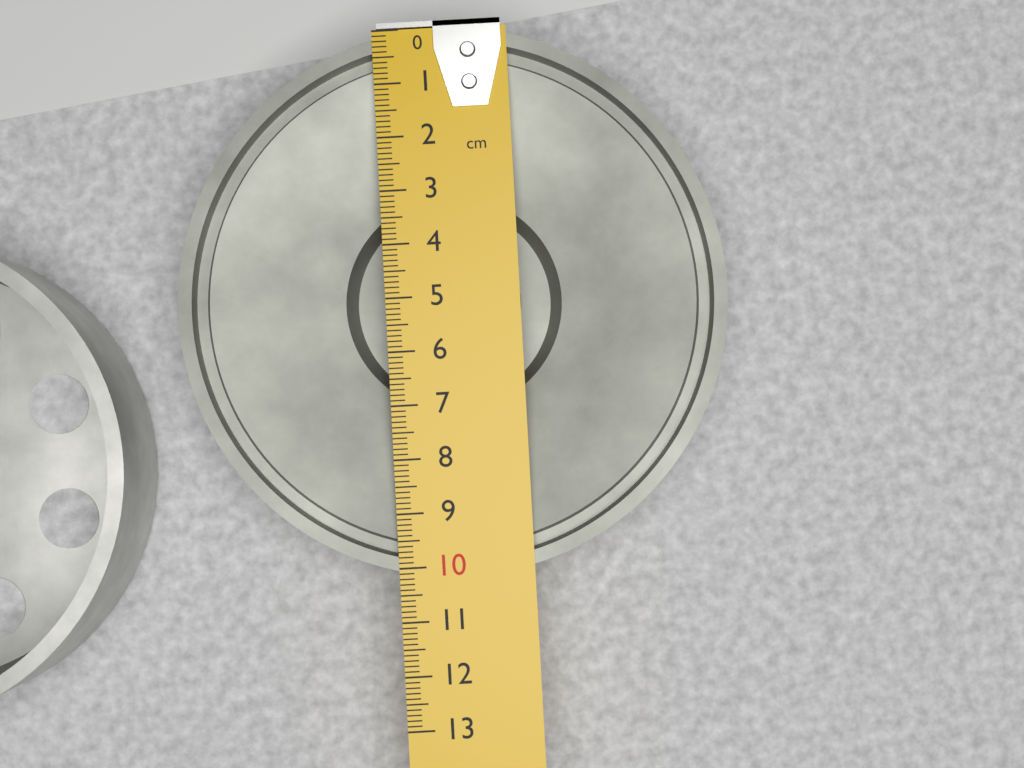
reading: 10.2 cm
